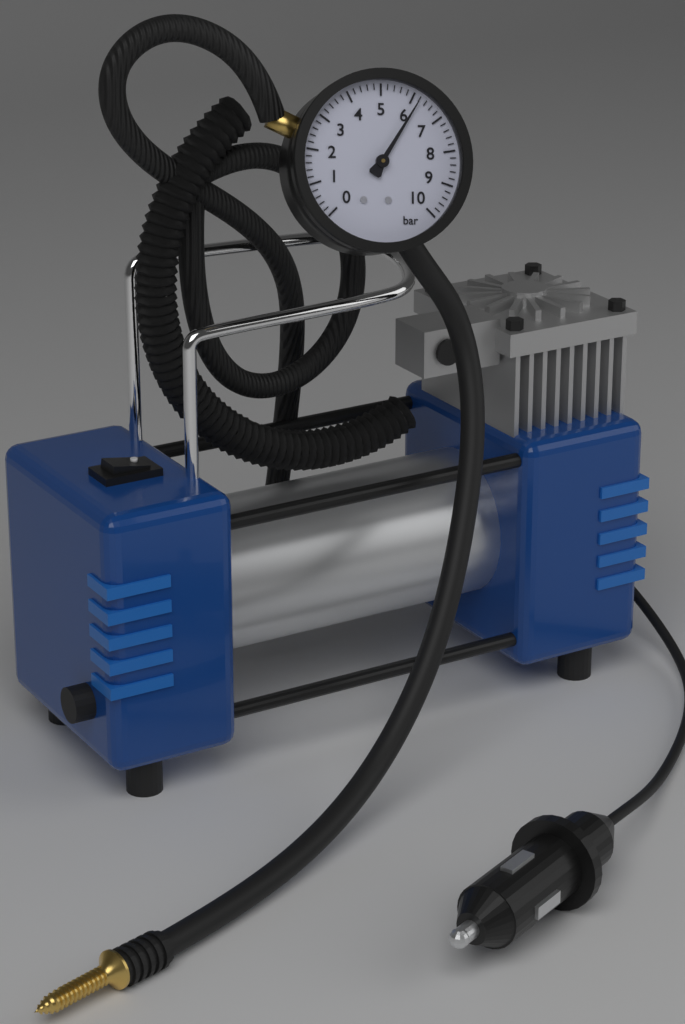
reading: 6.2 bar
